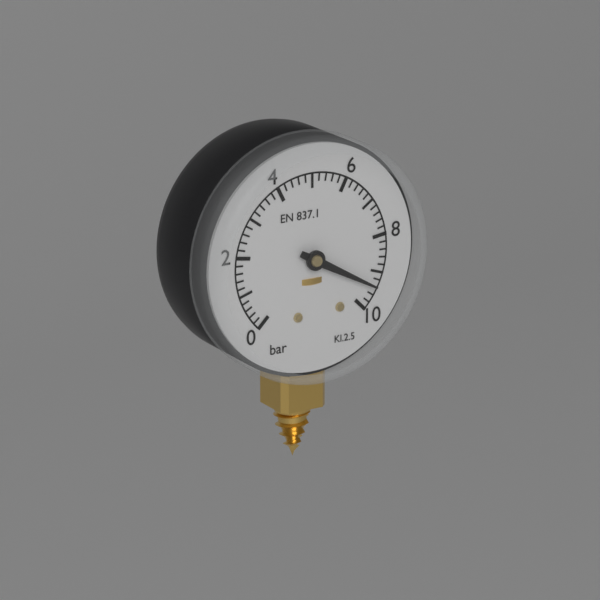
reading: 9.4 bar
